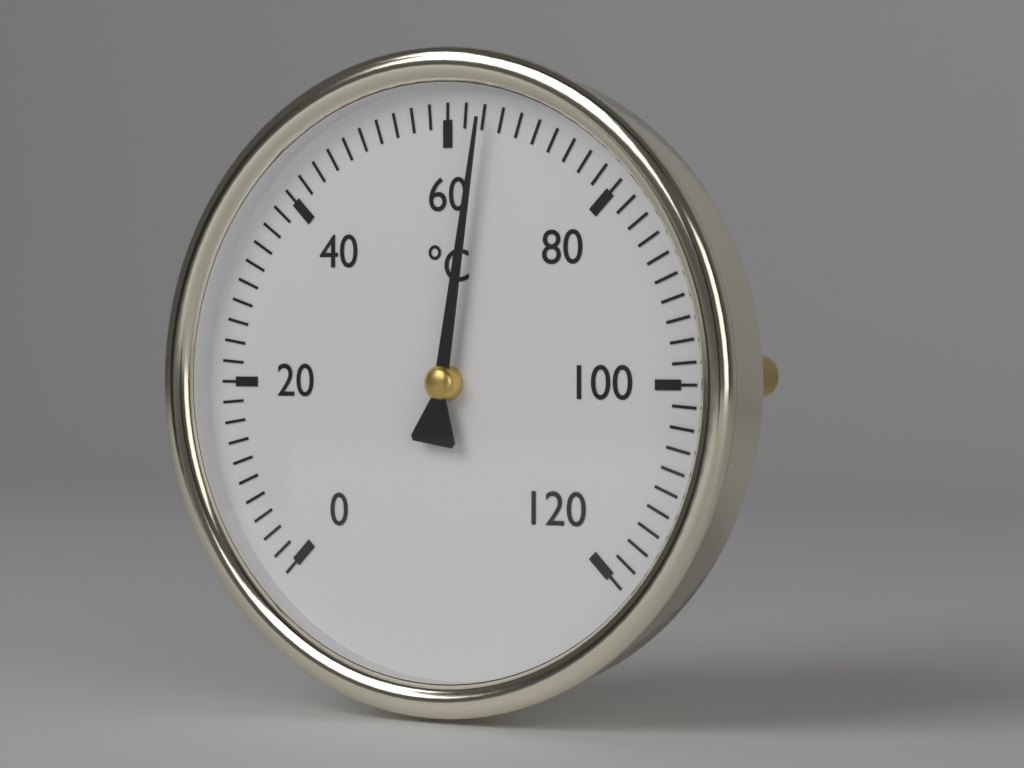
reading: 64 °C
